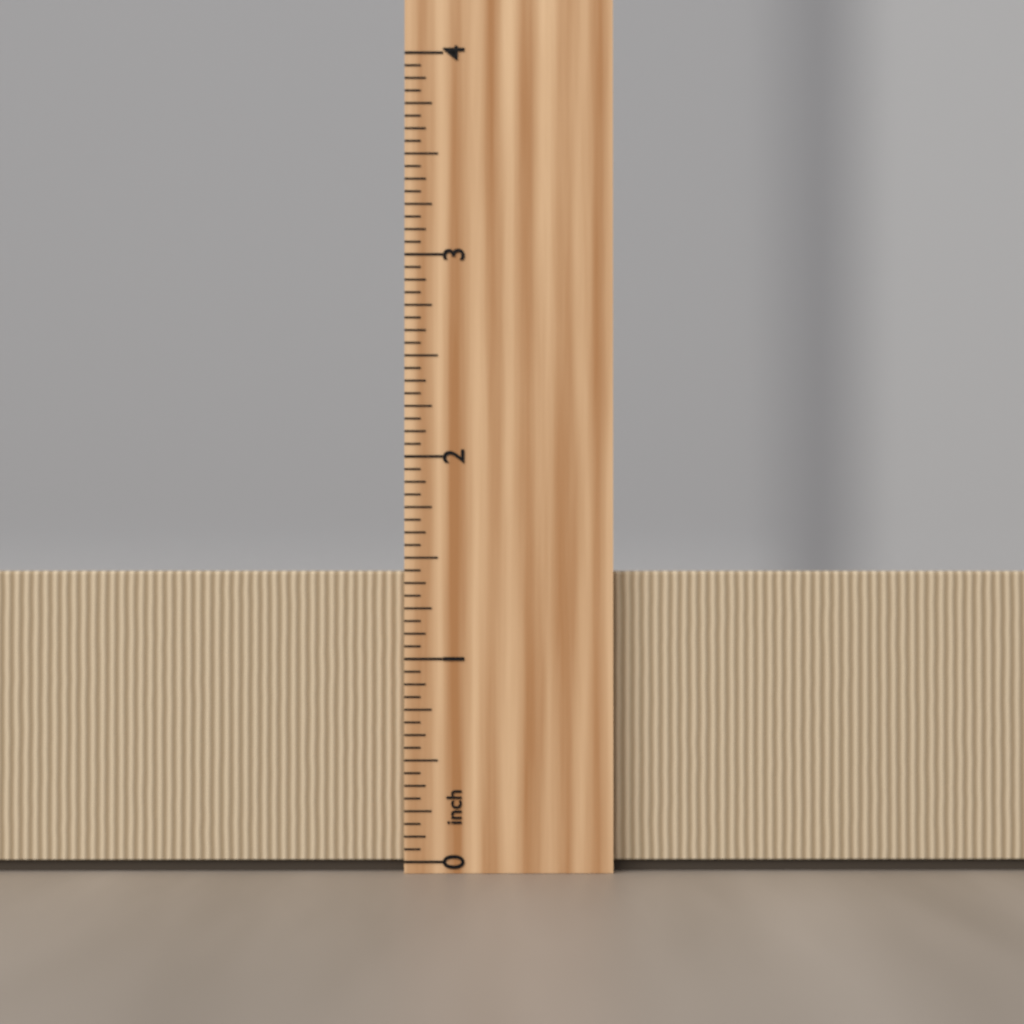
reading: 1.4375 inch
